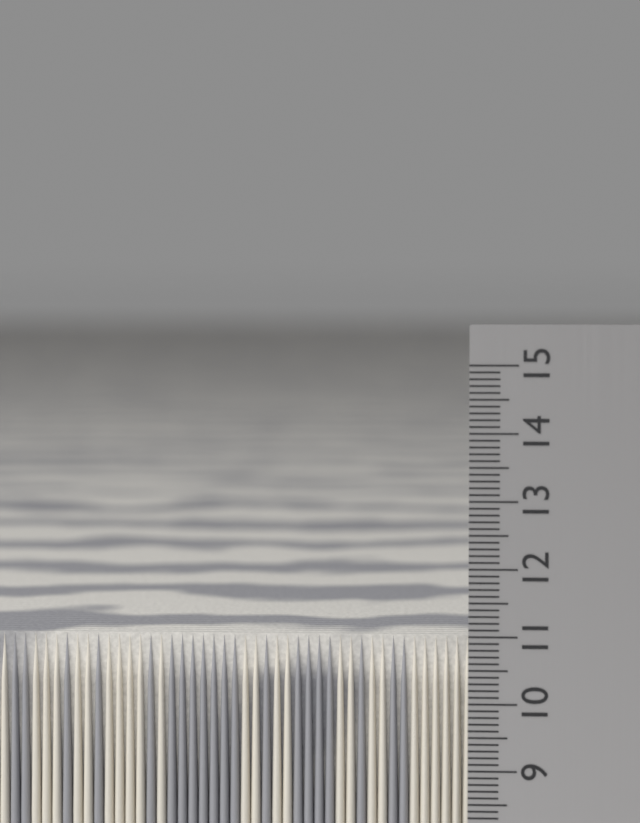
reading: 10.9 cm
